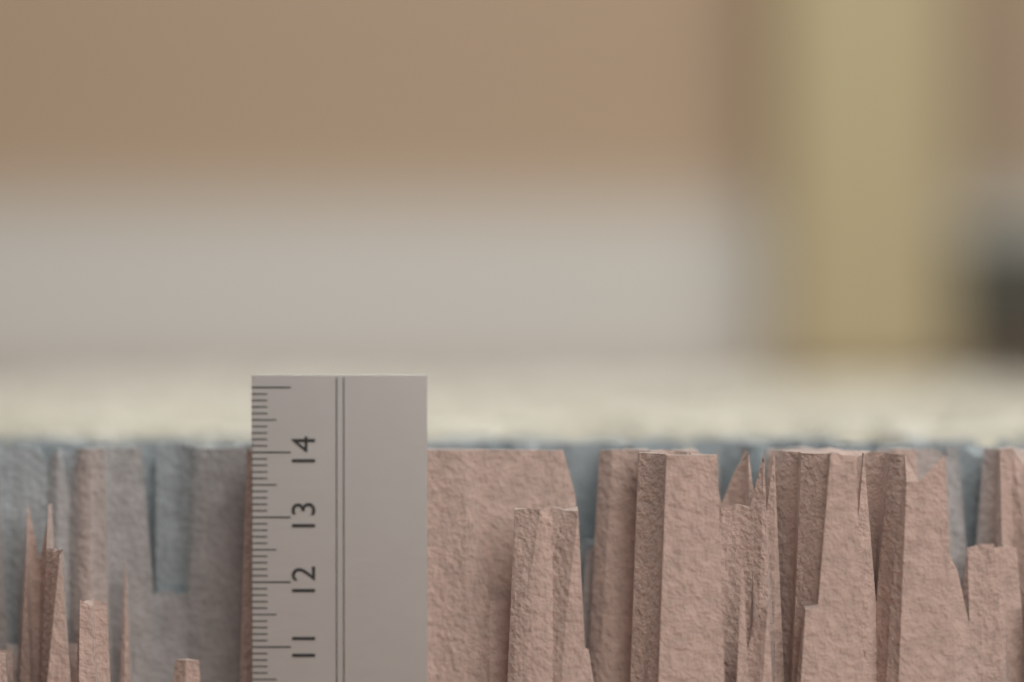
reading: 14.0 cm
